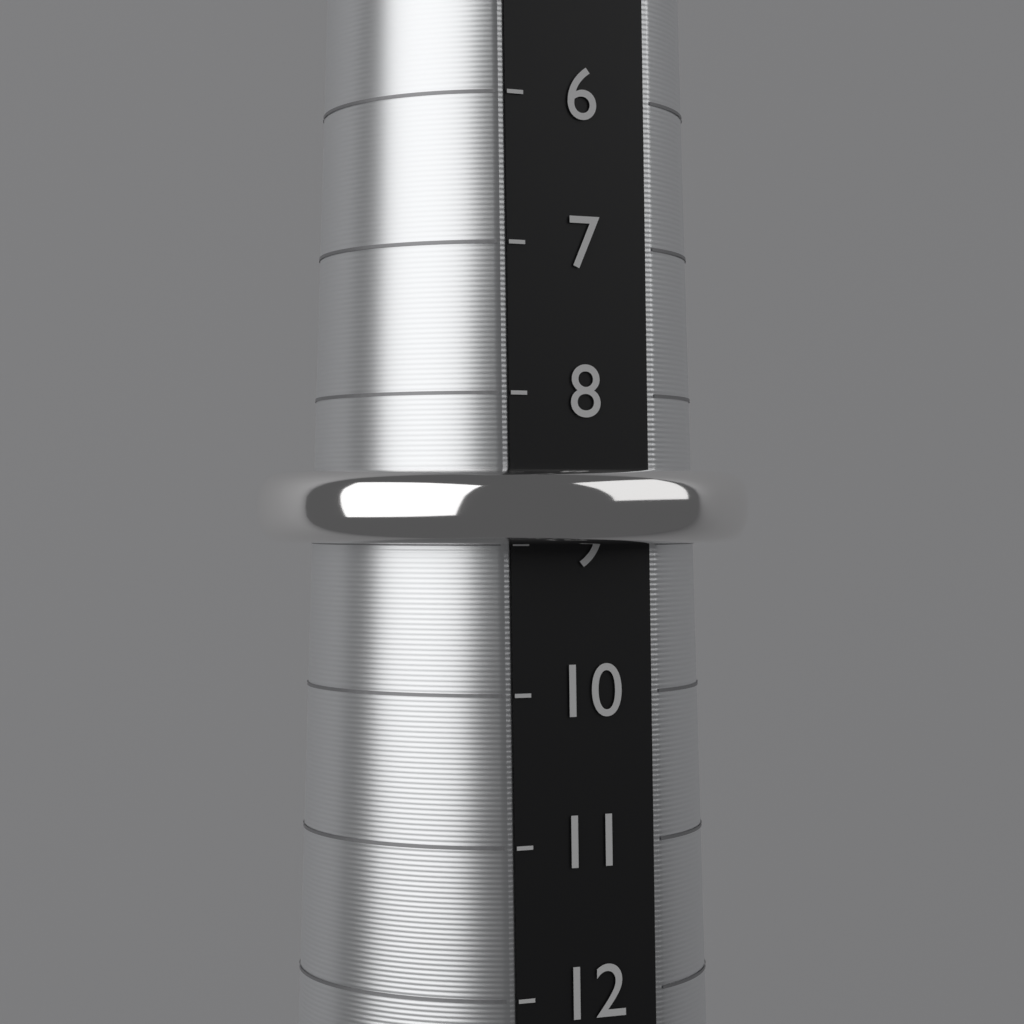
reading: 9 (no unit)
